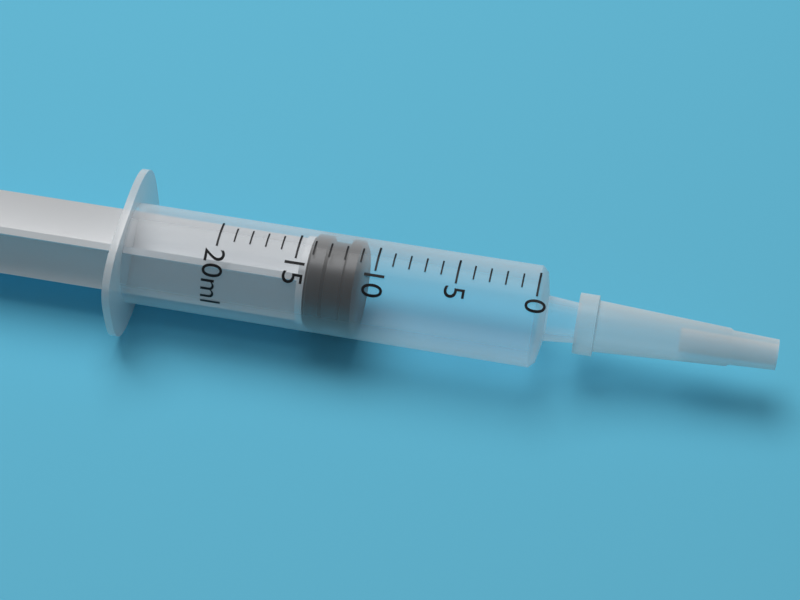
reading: 11 ml
